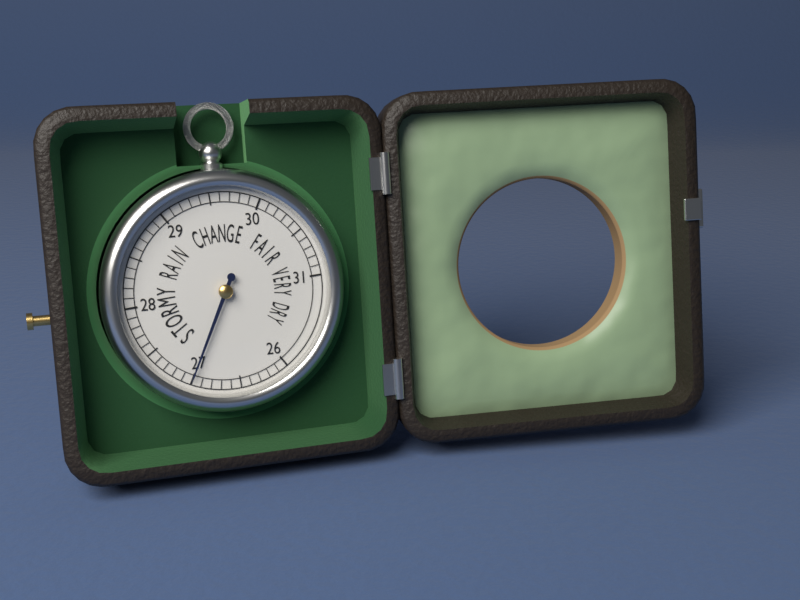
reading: 27.0 (no unit)
